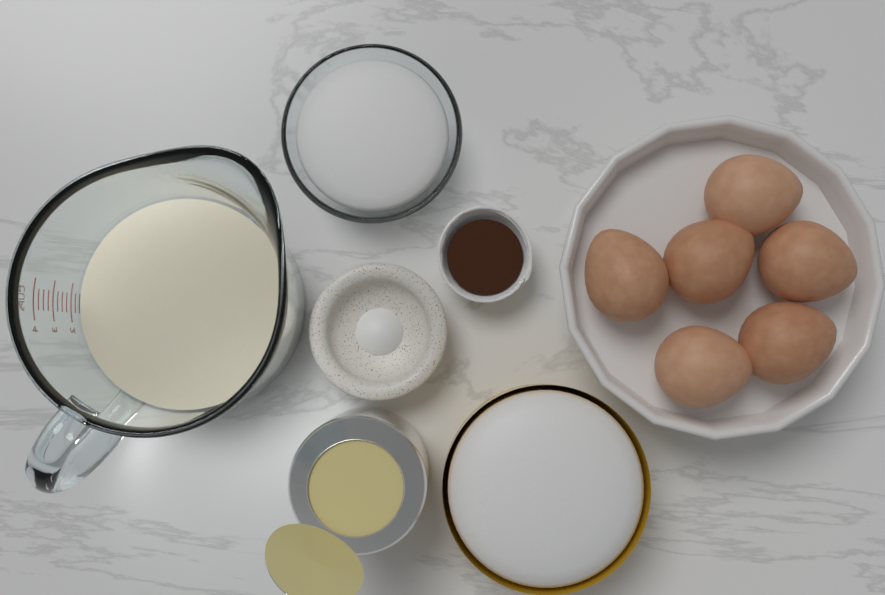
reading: 1.75 cups
